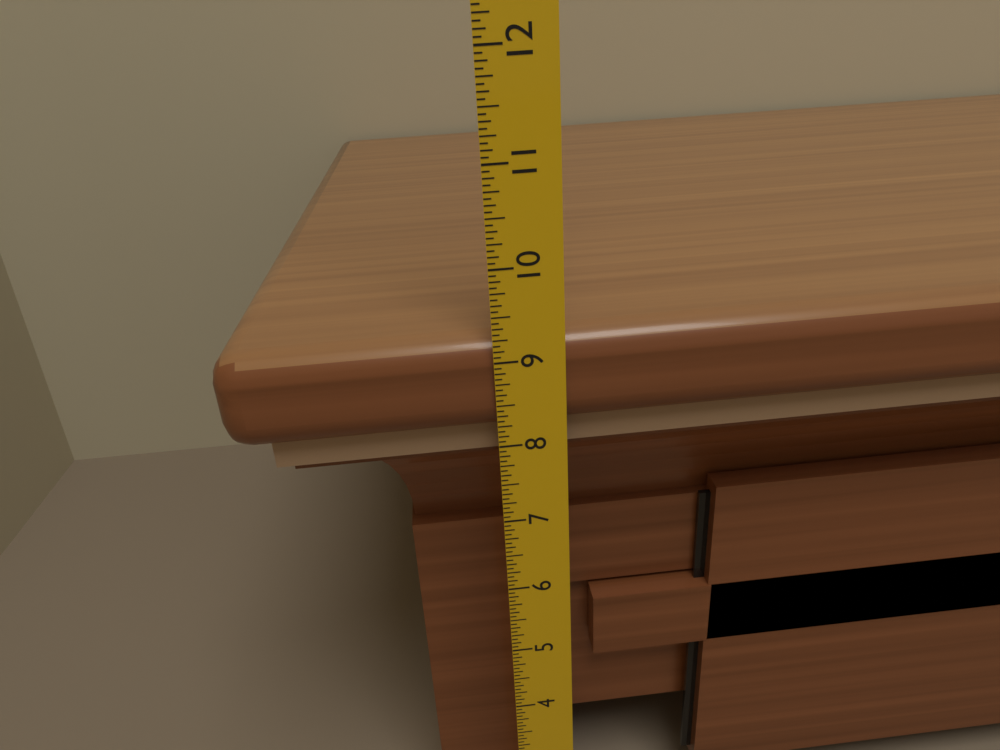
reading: 9.2500 in
